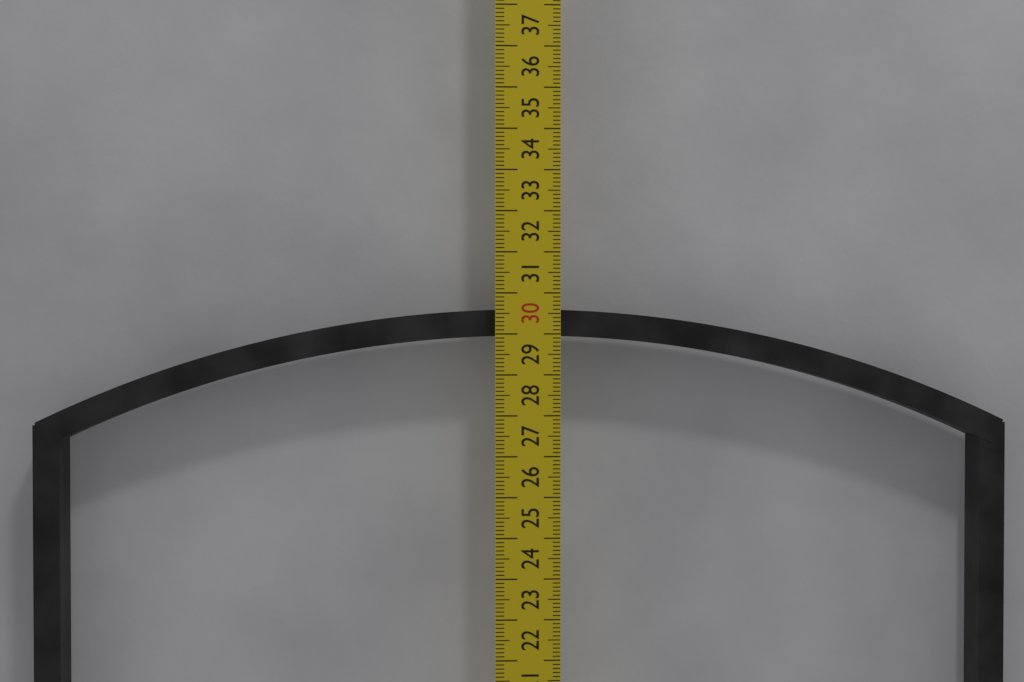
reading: 29.6 cm
